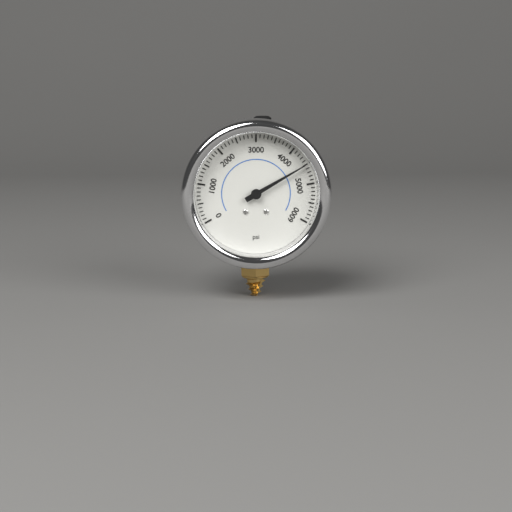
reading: 4500 psi
